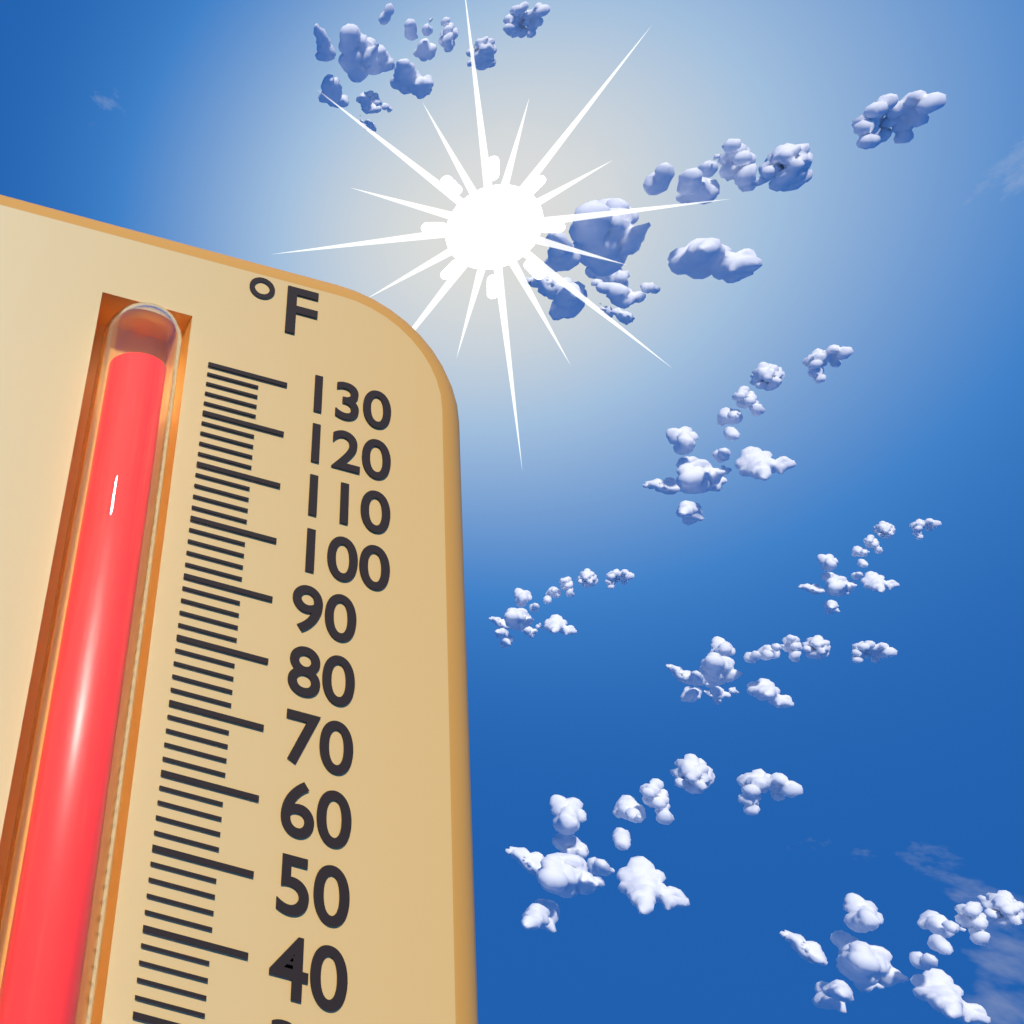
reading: 125 °F
